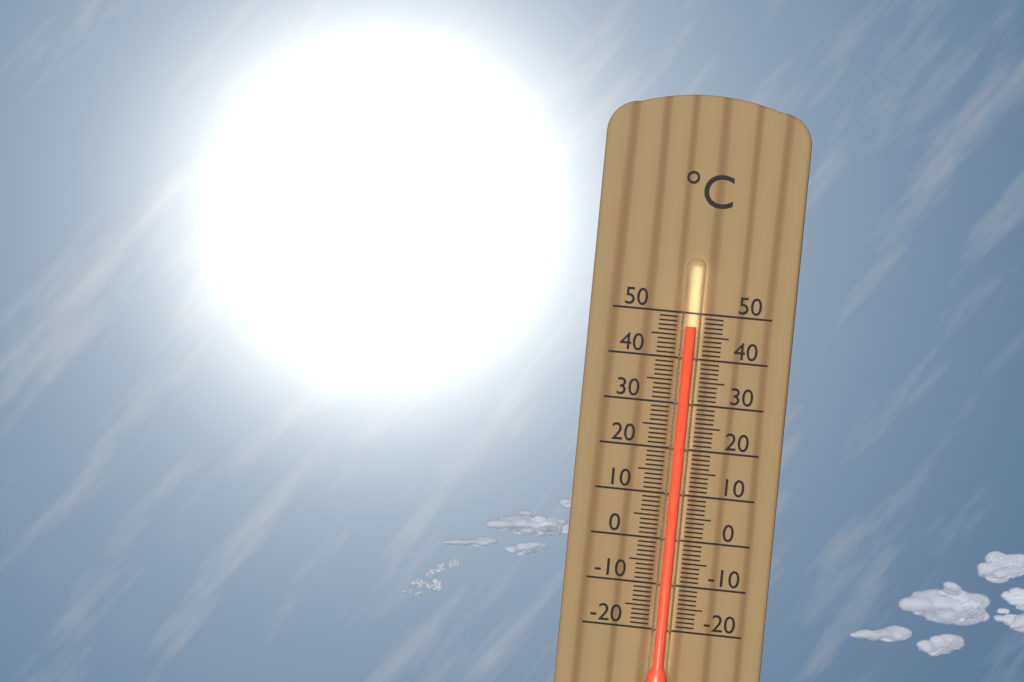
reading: 47 °C
